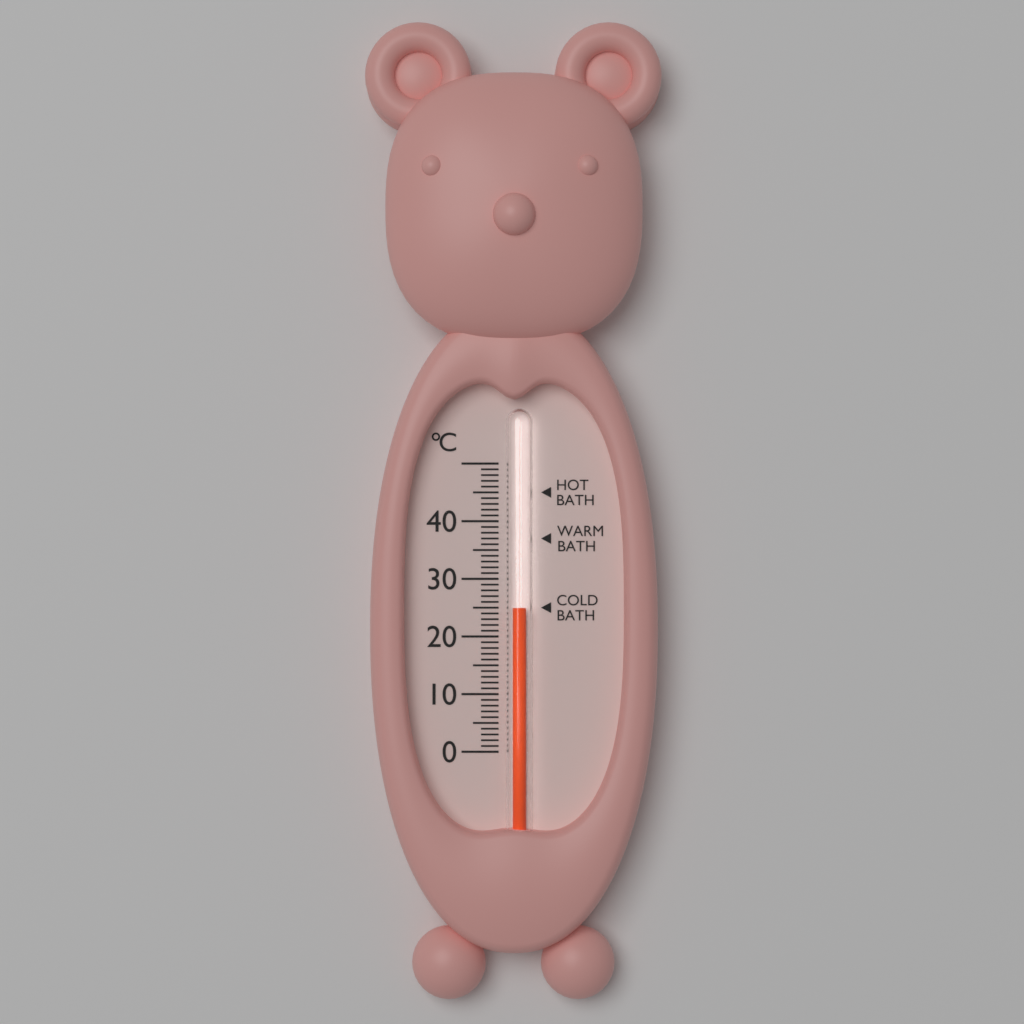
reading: 25 °C
